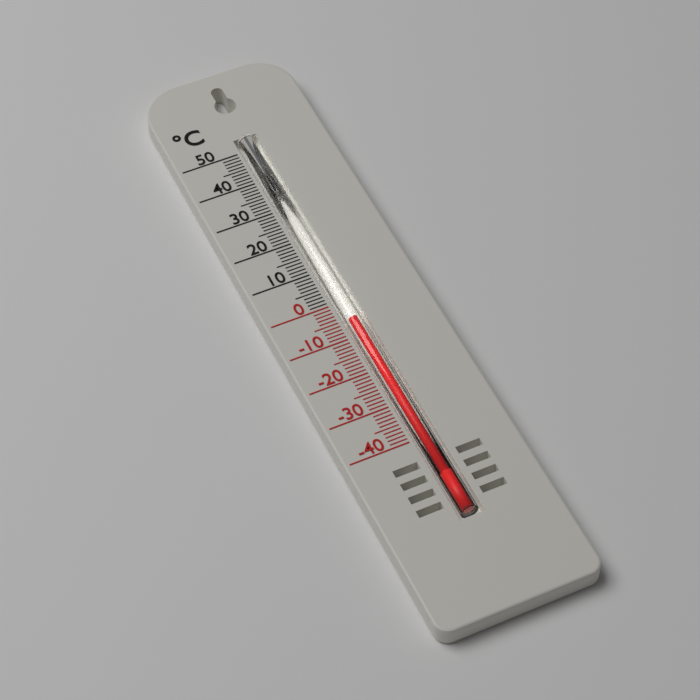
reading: -5 °C
